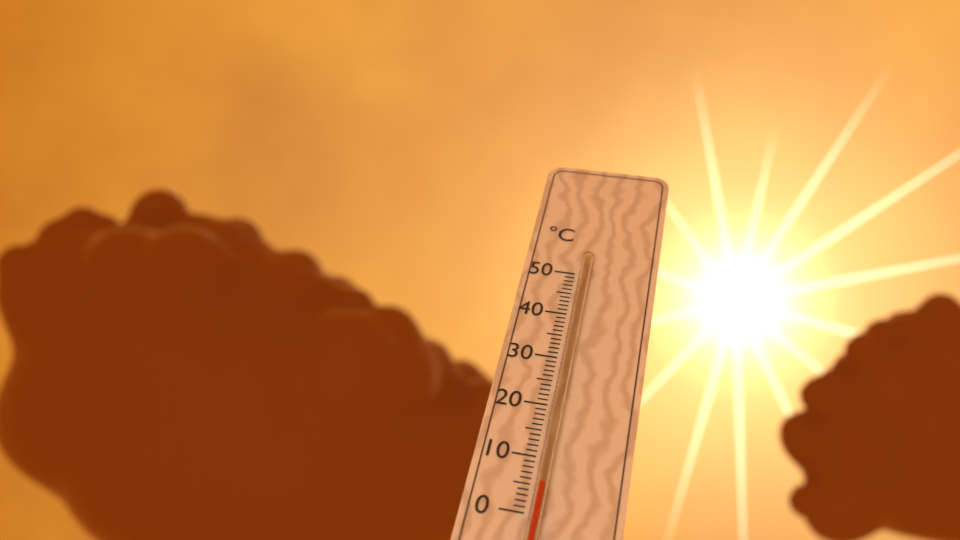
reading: 5 °C
